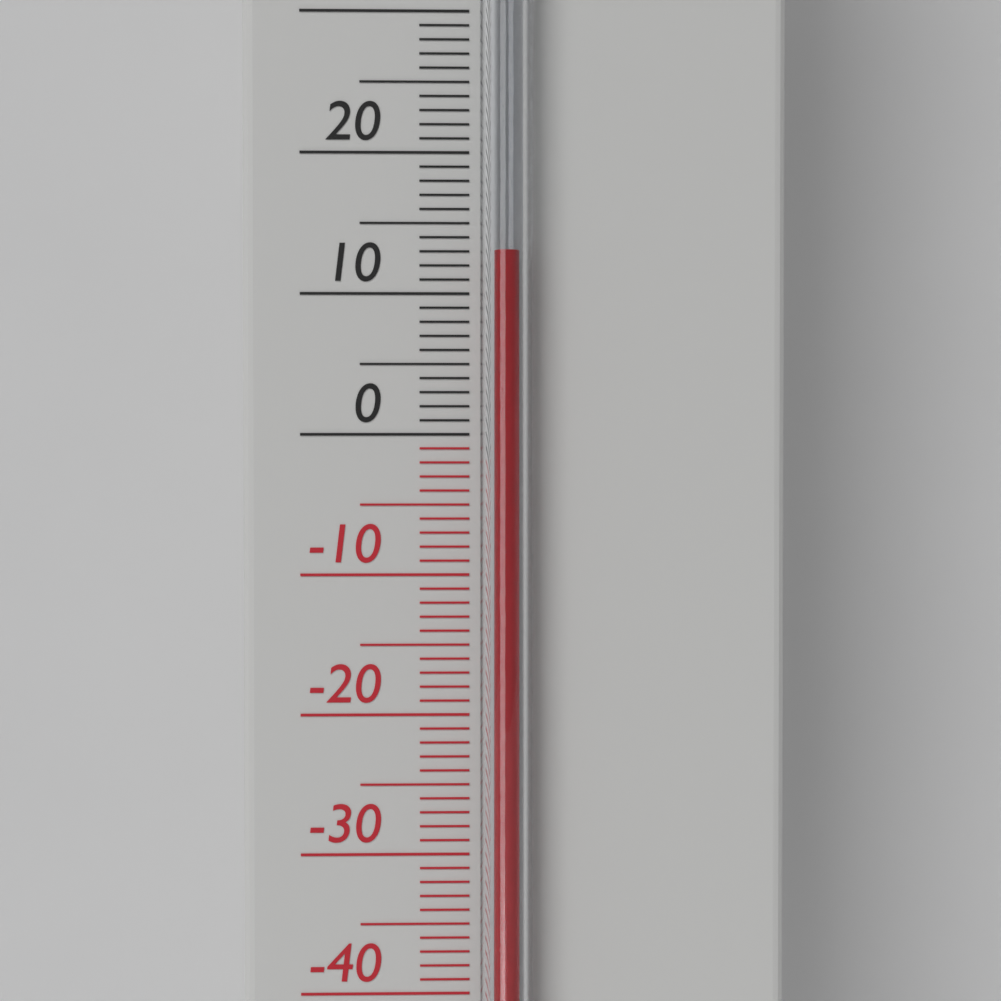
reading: 13 °C
